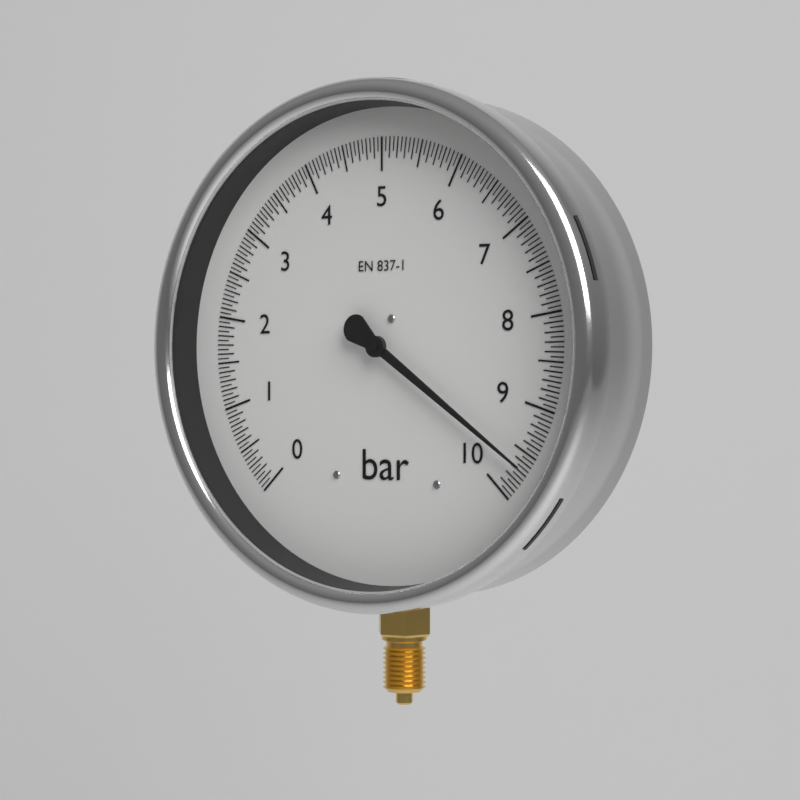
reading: 9.65 bar
